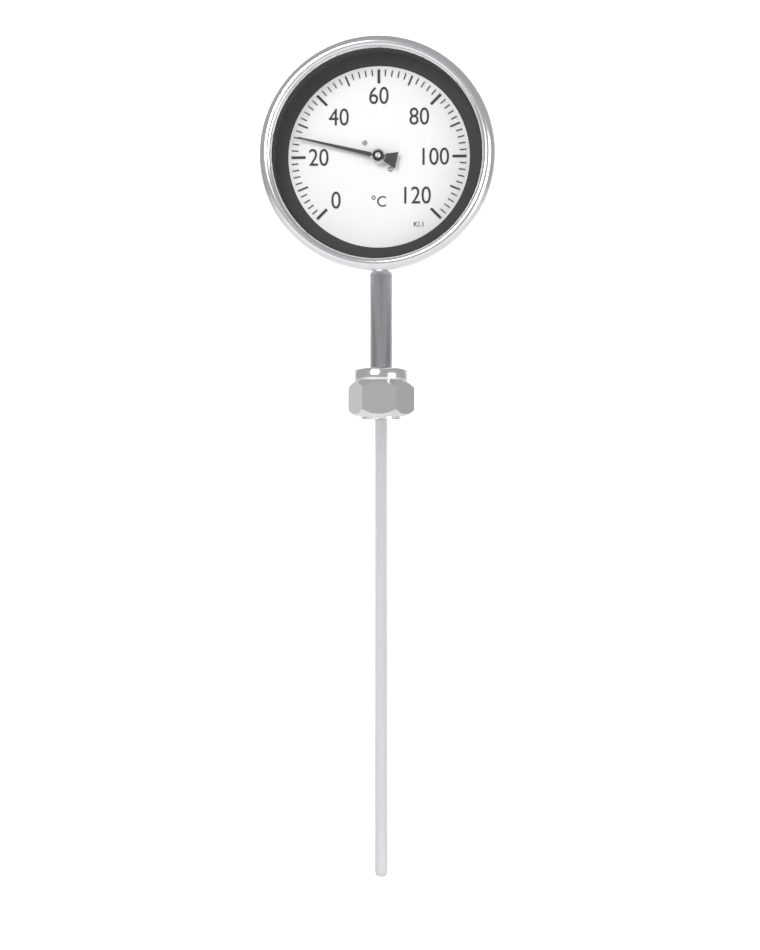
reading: 26 °C
